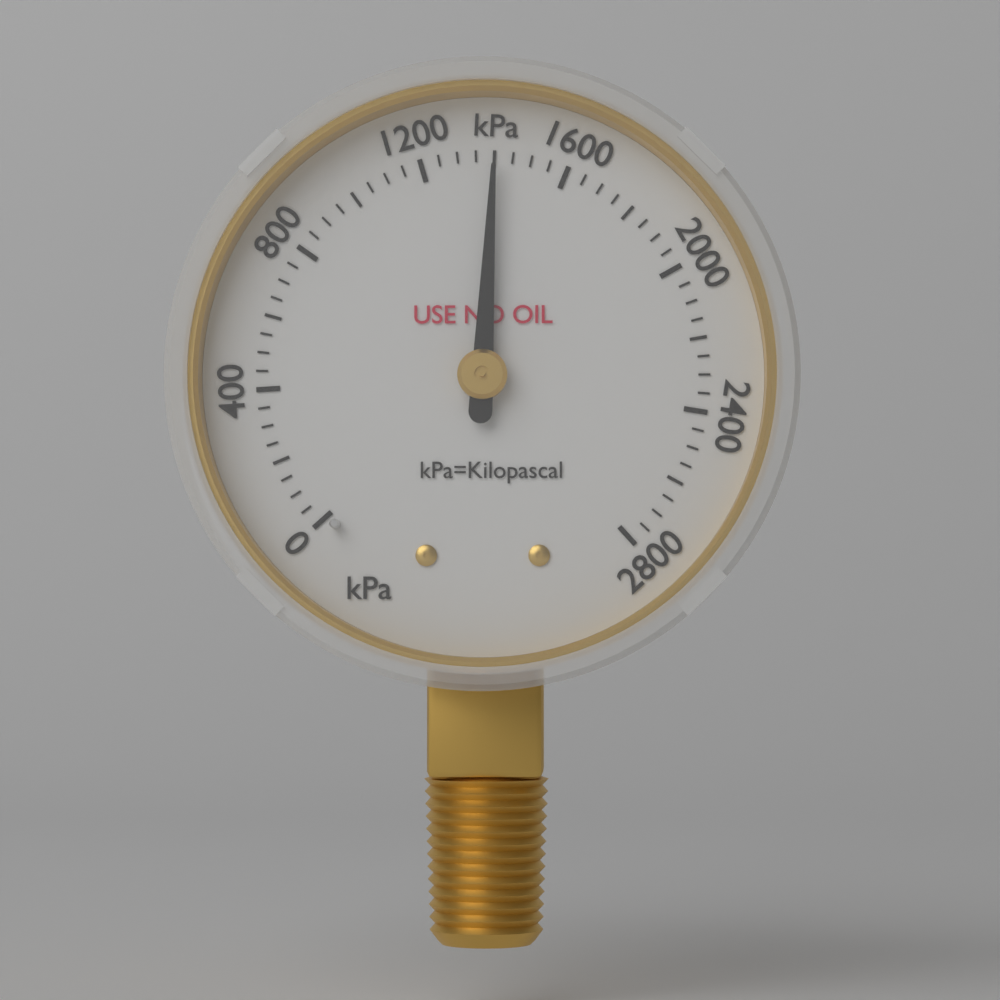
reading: 1400 kPa
